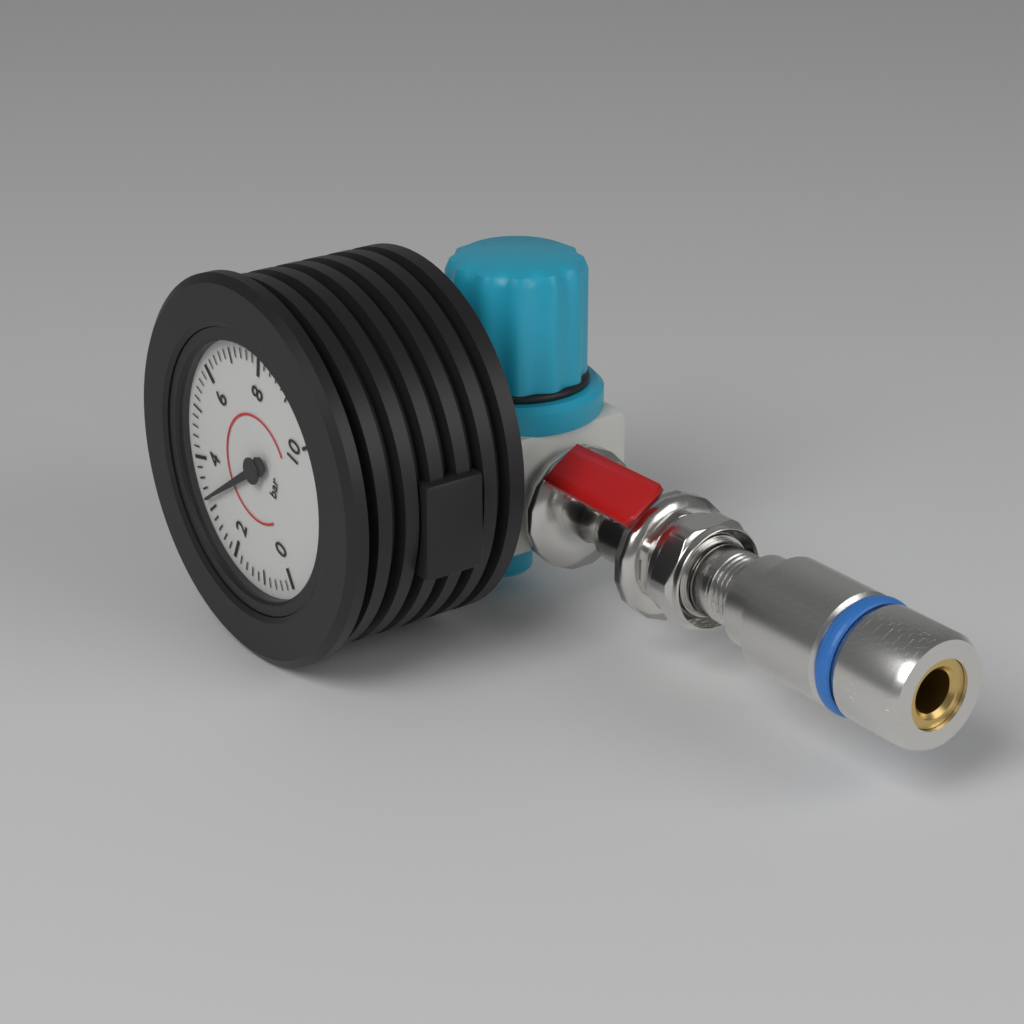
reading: 3.2 bar
